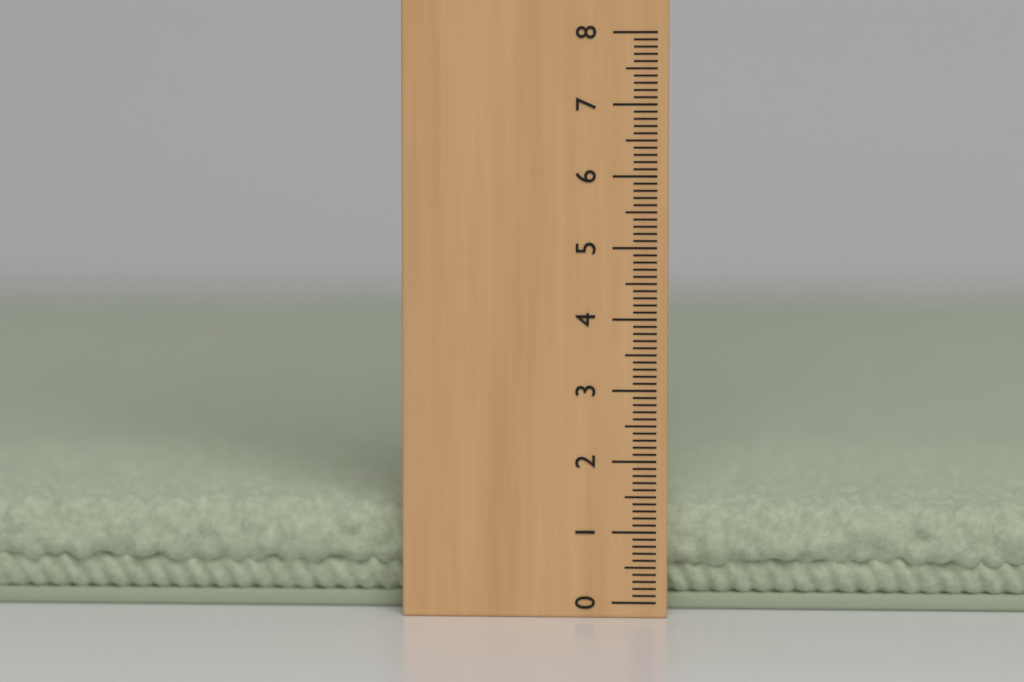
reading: 1.4 (no unit)
